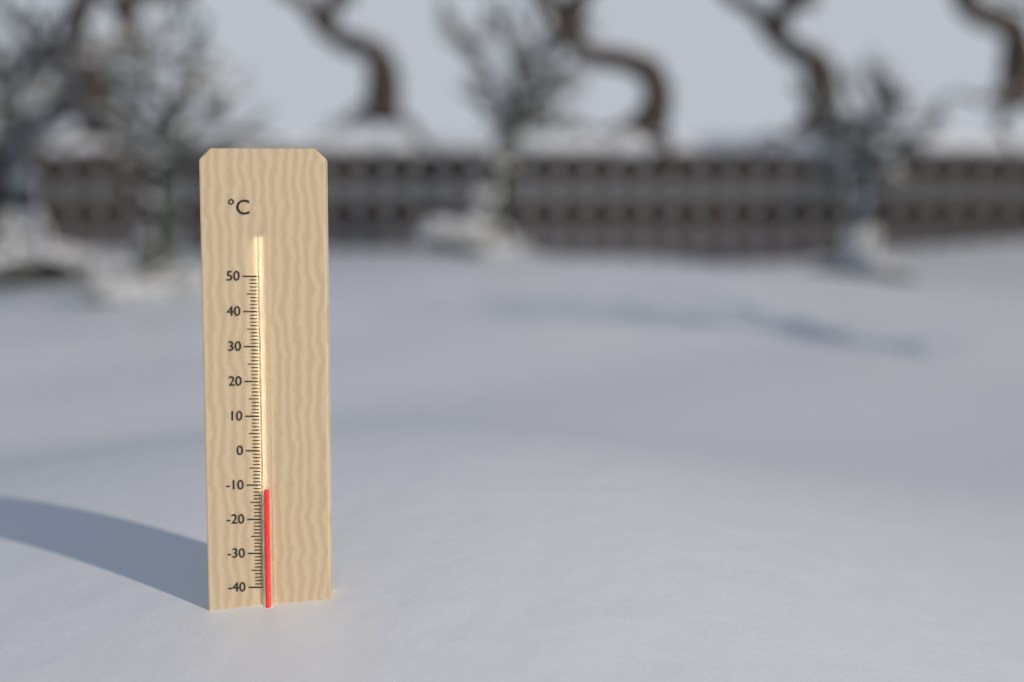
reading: -11 °C
